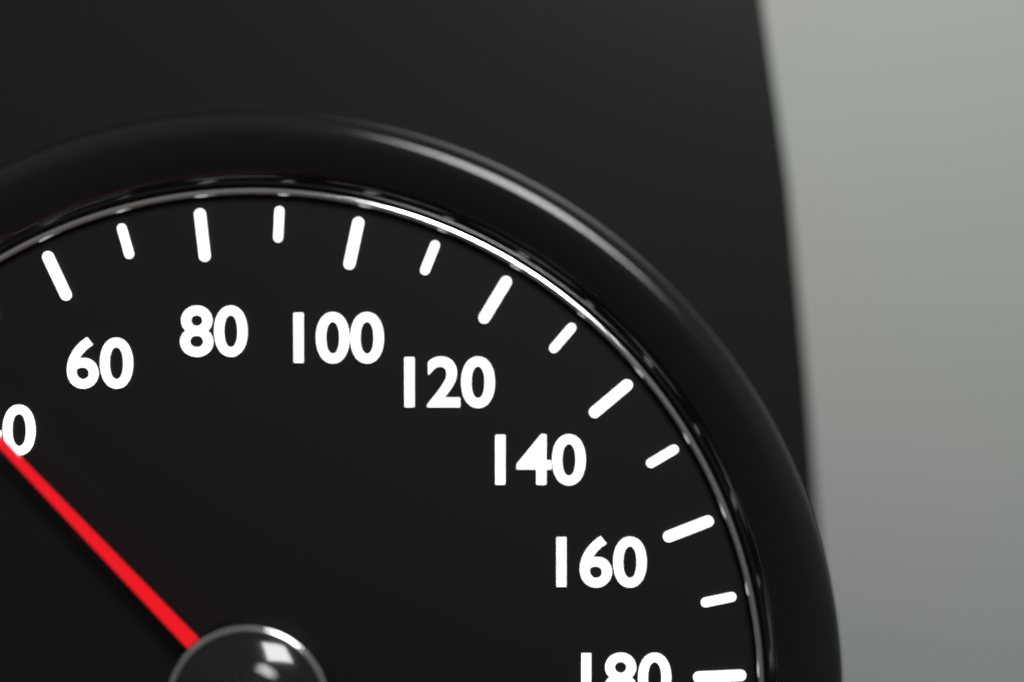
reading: 40 km/h
